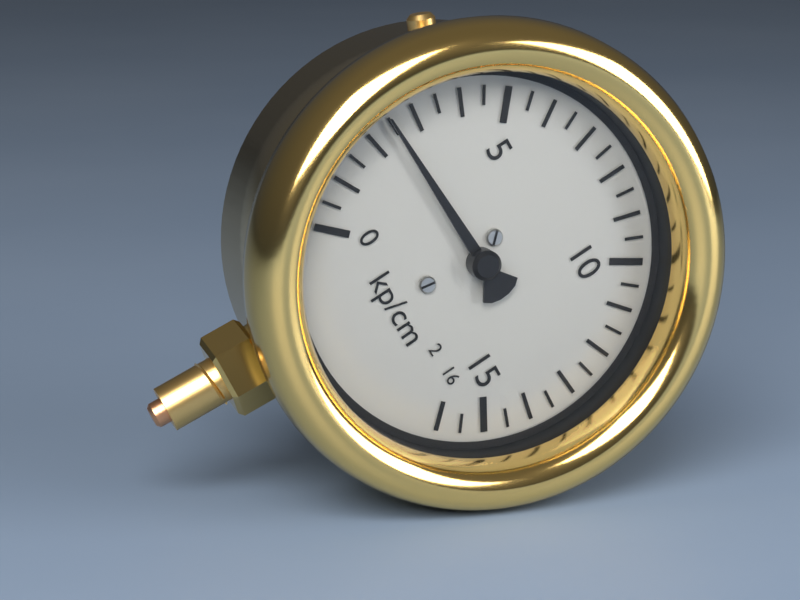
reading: 2.5 kp/cm²
